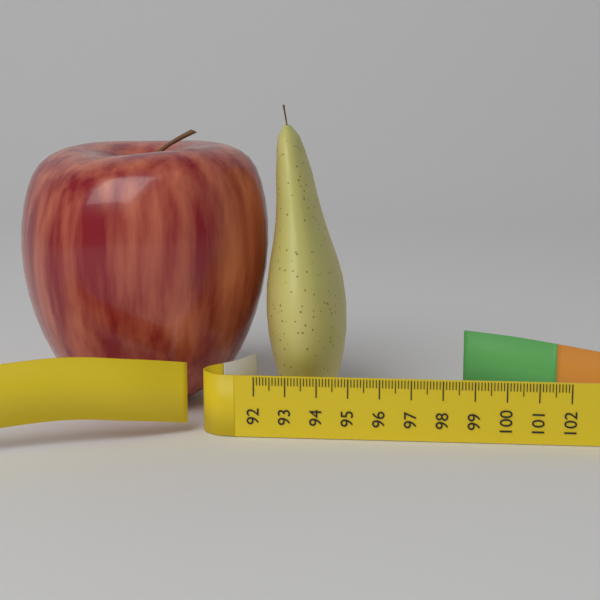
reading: 94.7 (no unit)
